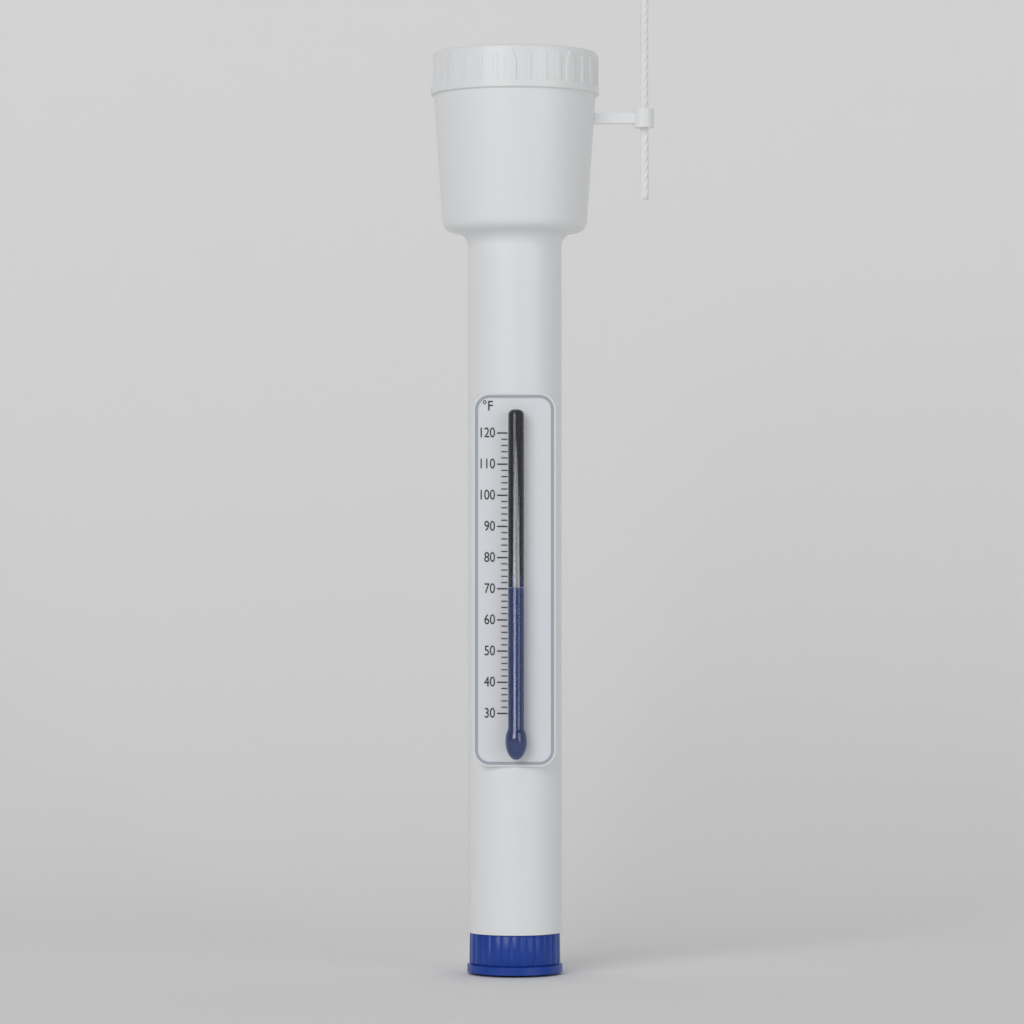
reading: 70 °F
